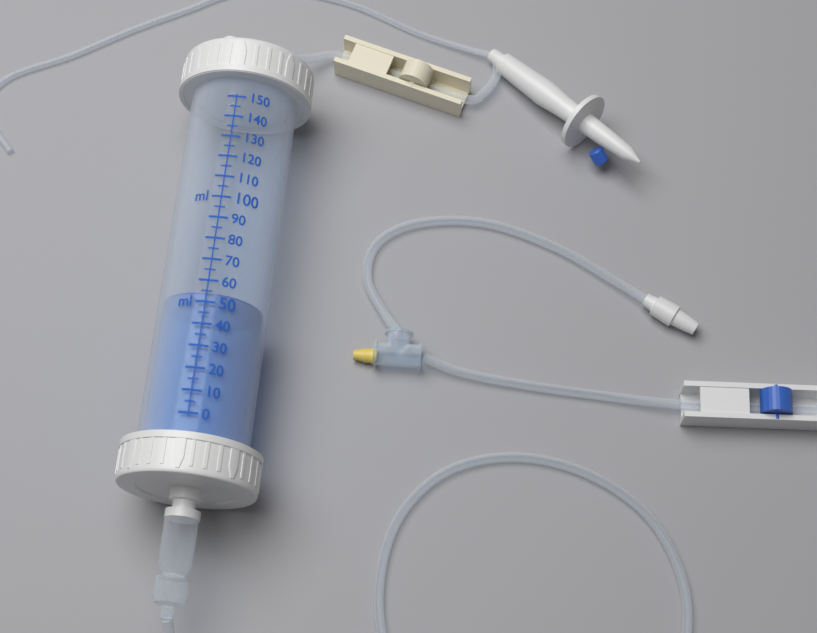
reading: 55 ml
